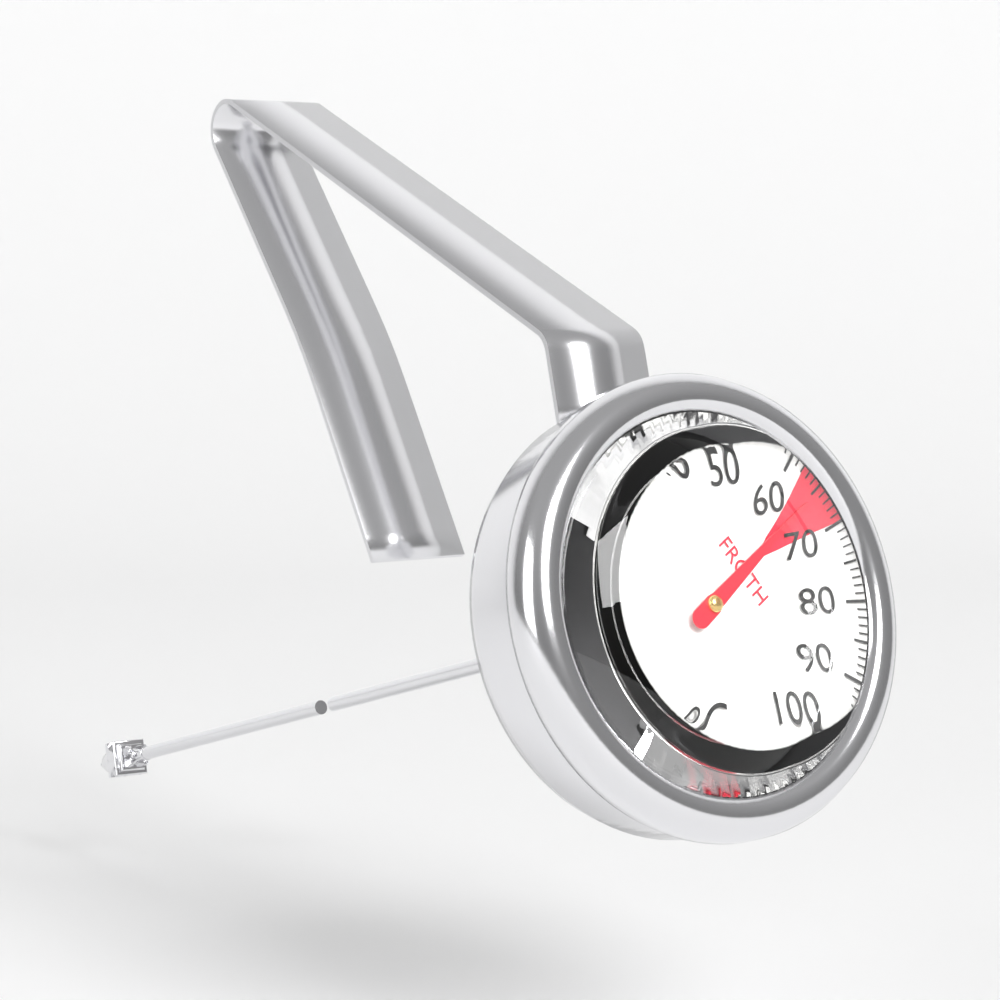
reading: 65 °C
